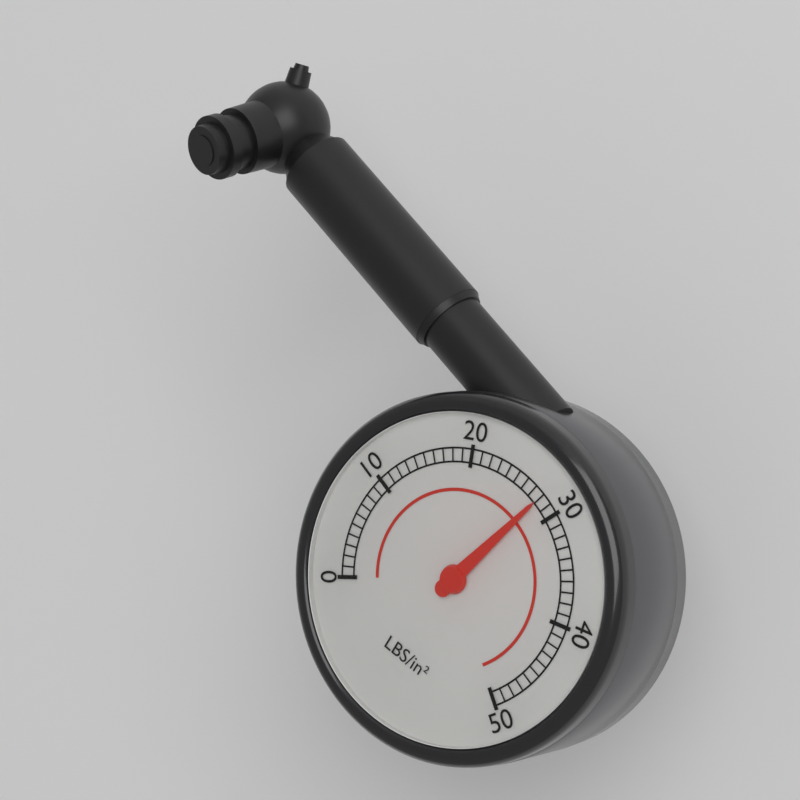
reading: 28 psi
